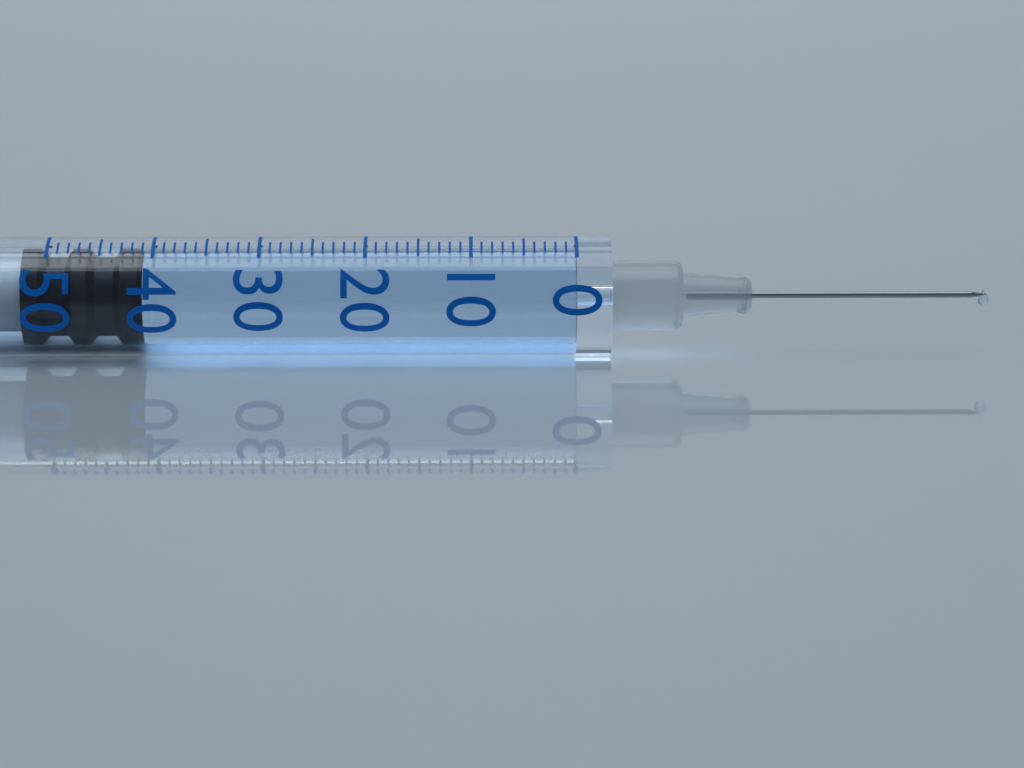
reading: 41 (no unit)
